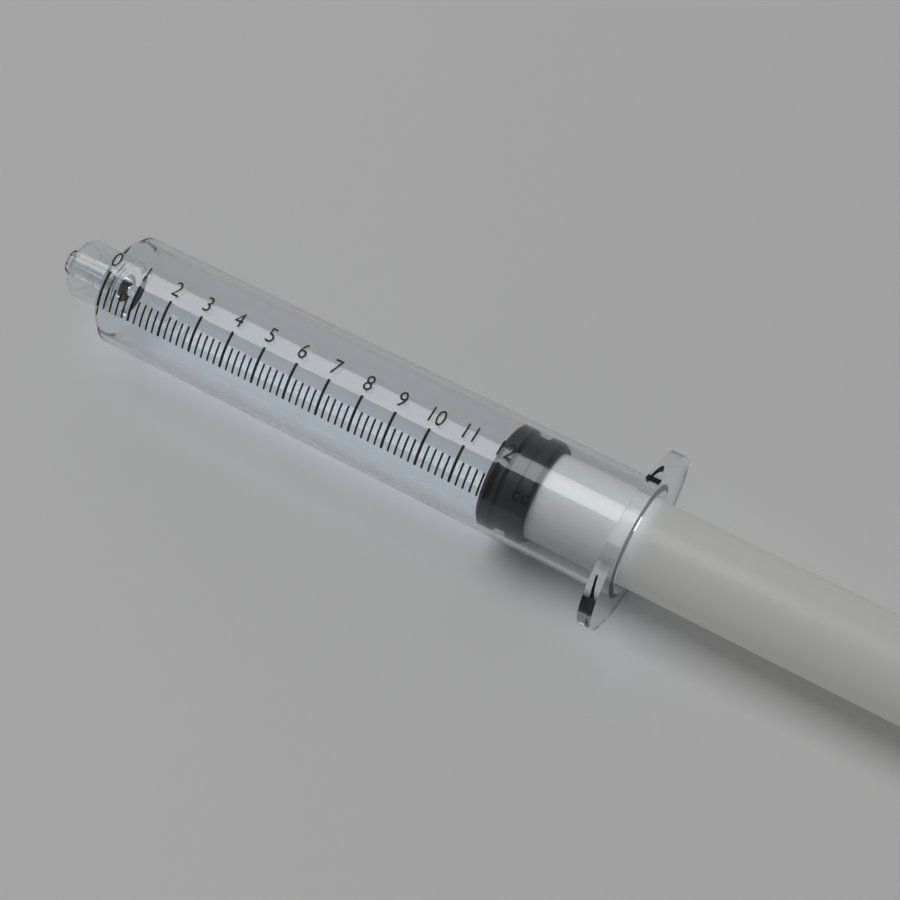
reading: 11.8 cc
